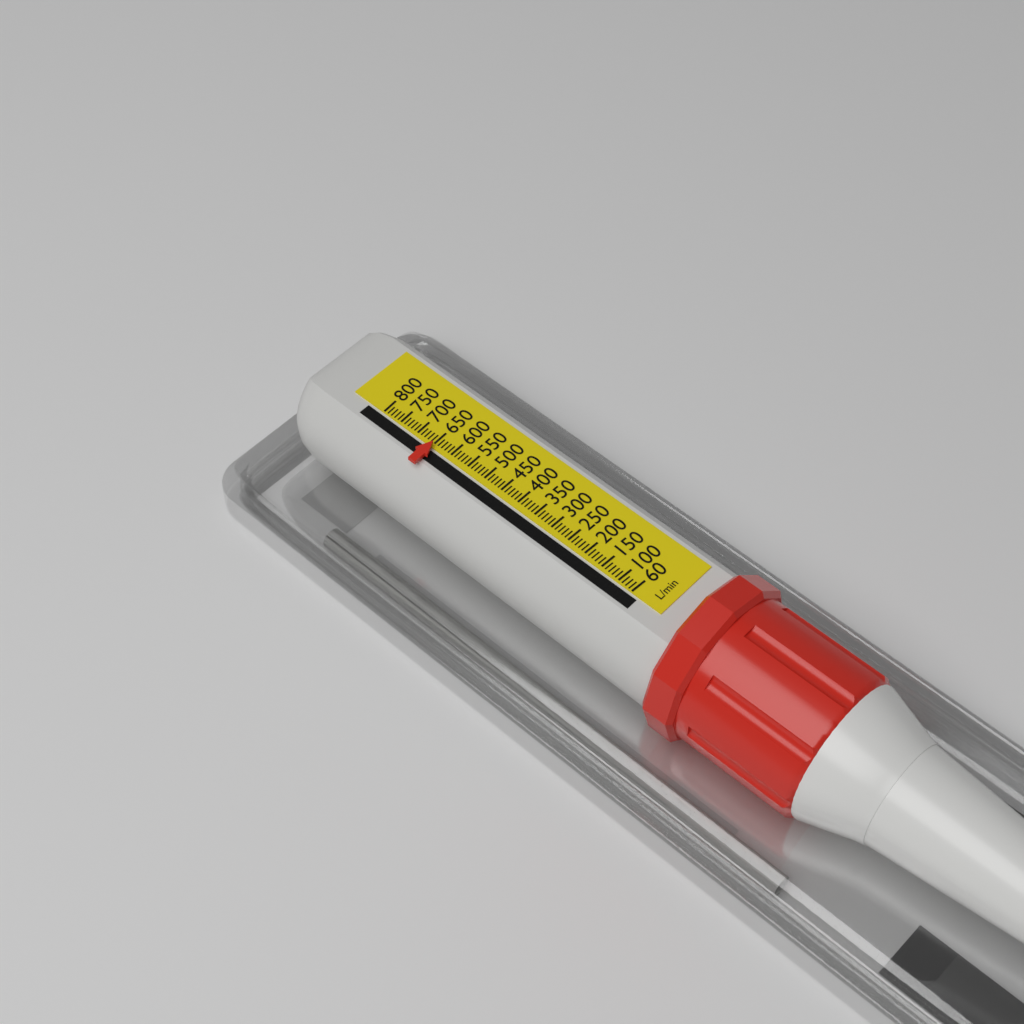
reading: 650 L/min
